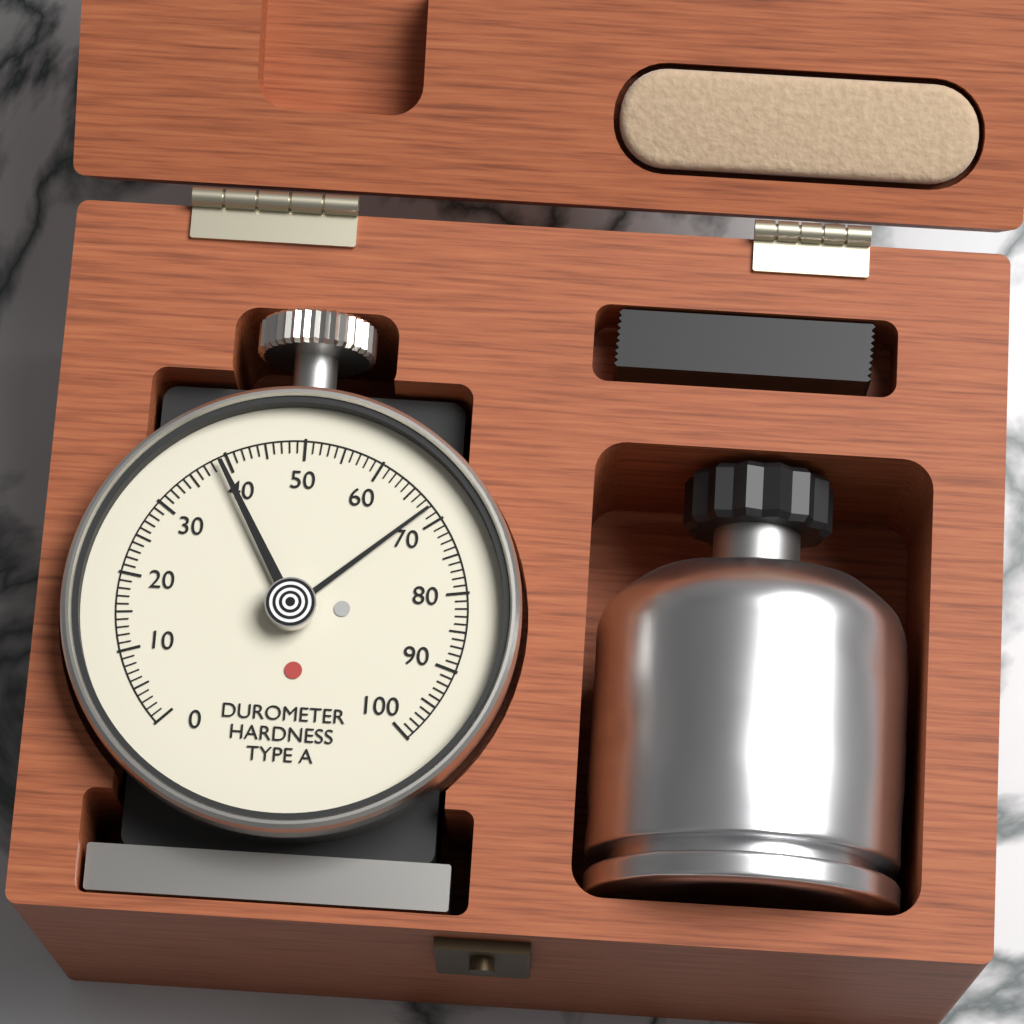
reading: 68 Shore A
